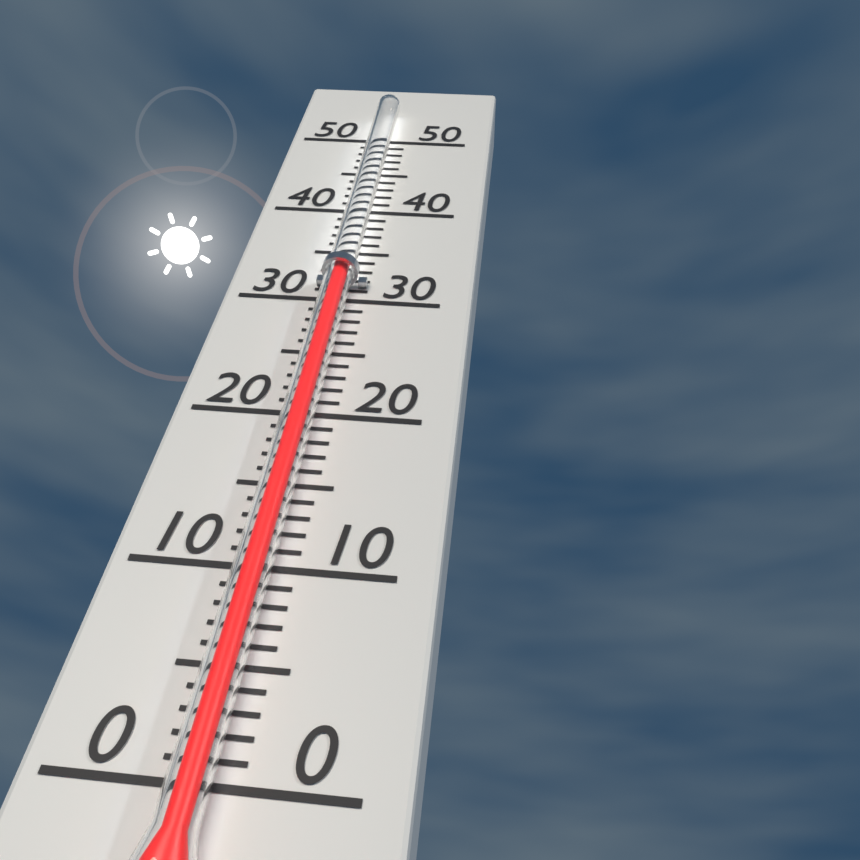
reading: 32 (no unit)
